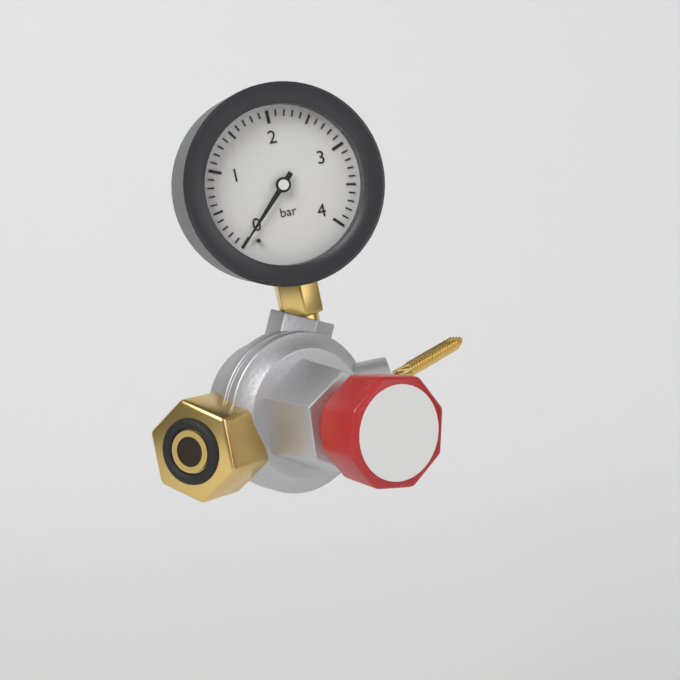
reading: 0.0 bar
